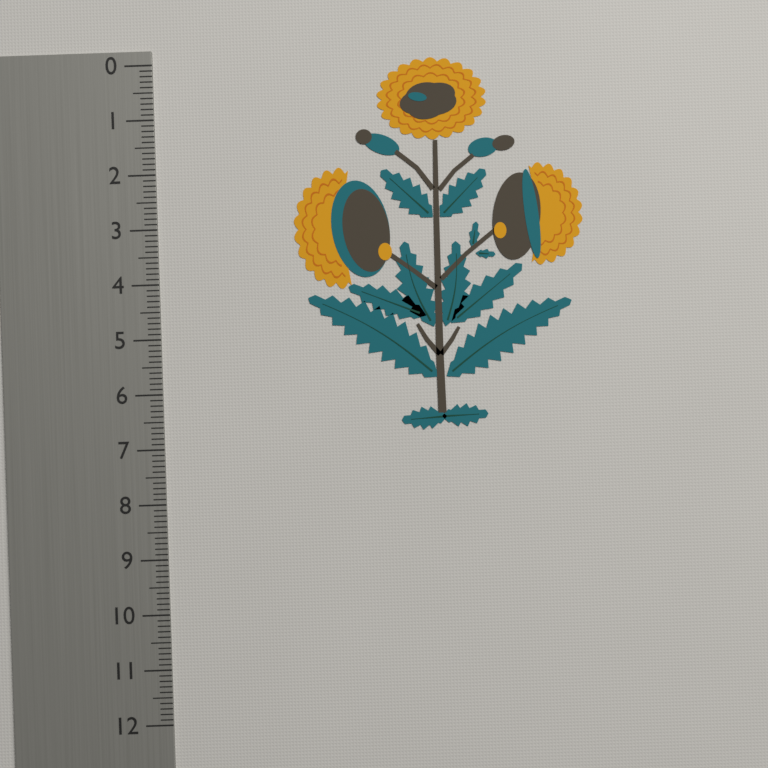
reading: 6.8 (no unit)
